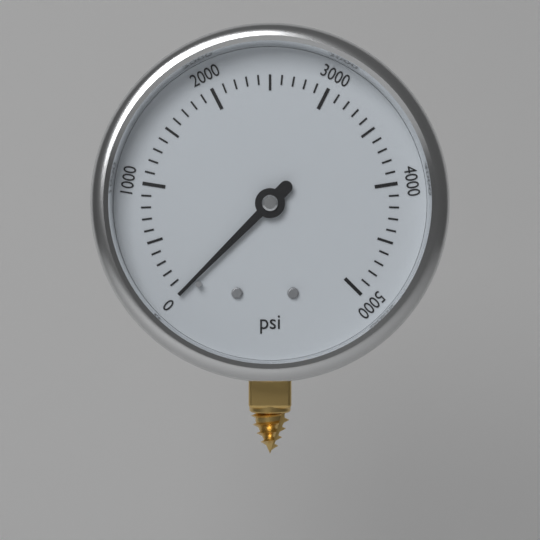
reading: 0 psi
